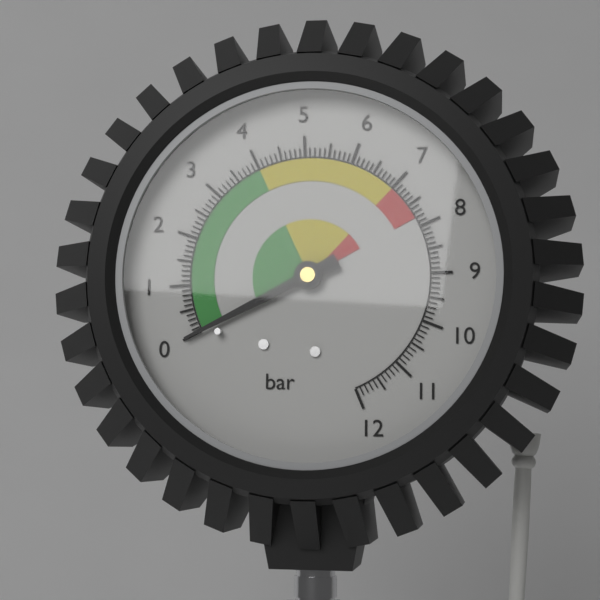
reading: 0.0 bar
